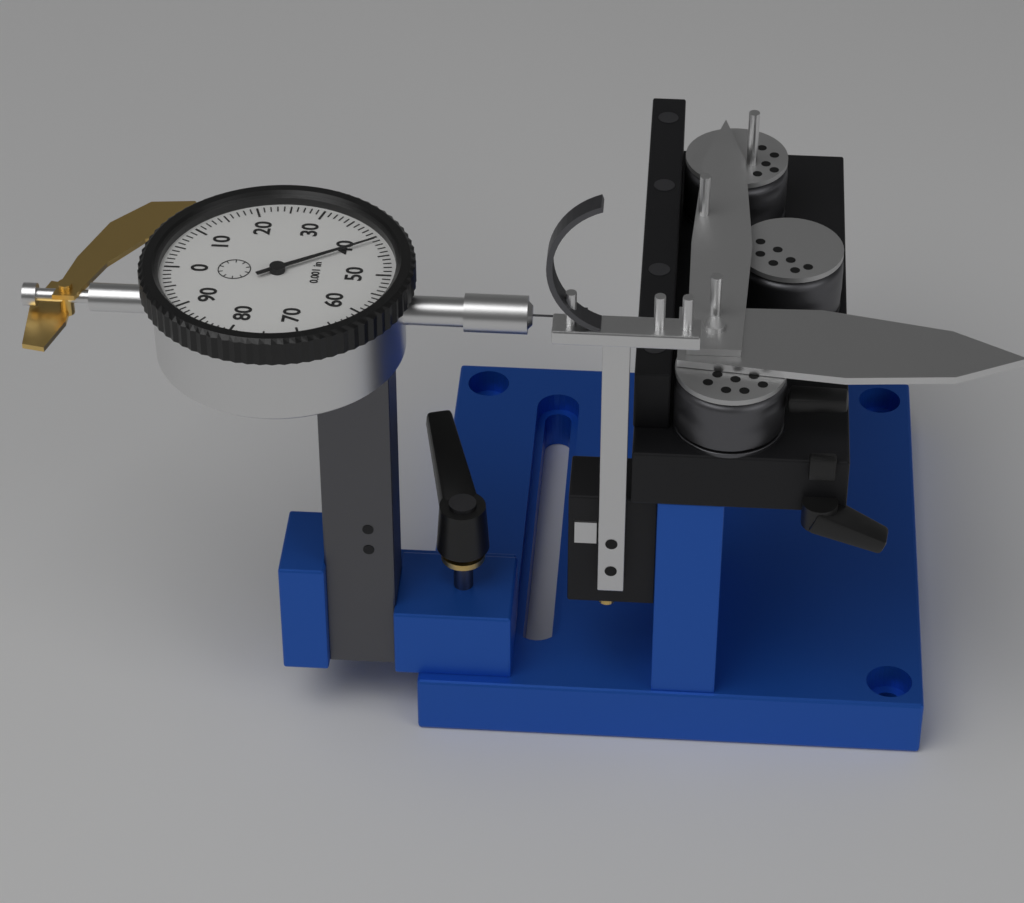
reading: 0.041 in
